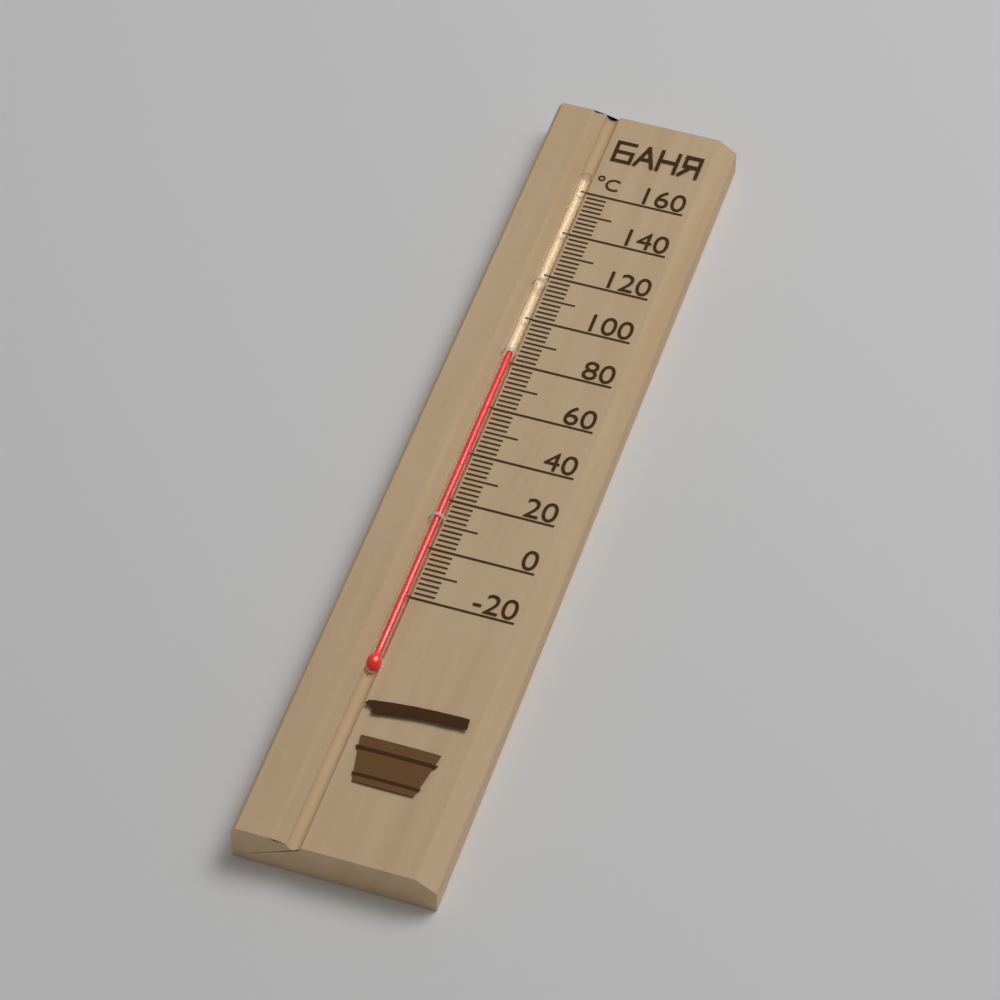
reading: 84 °C
